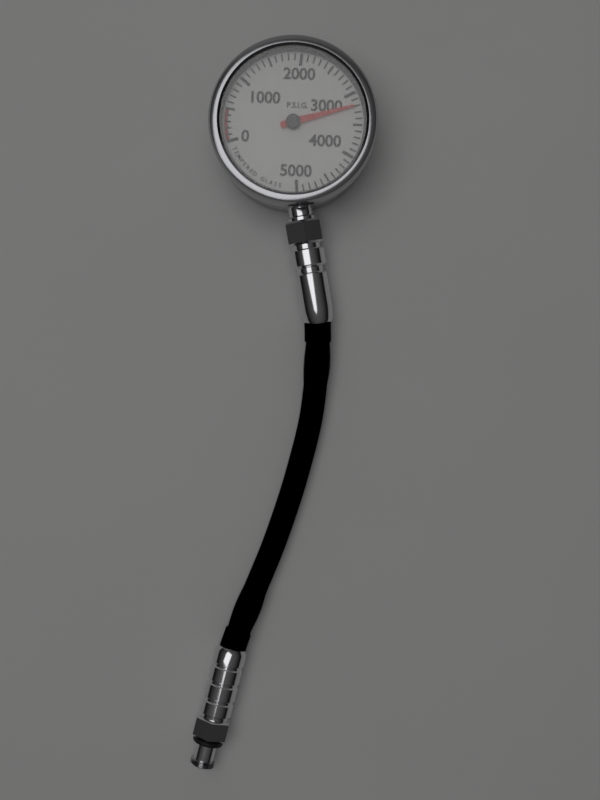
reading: 3200 psig
